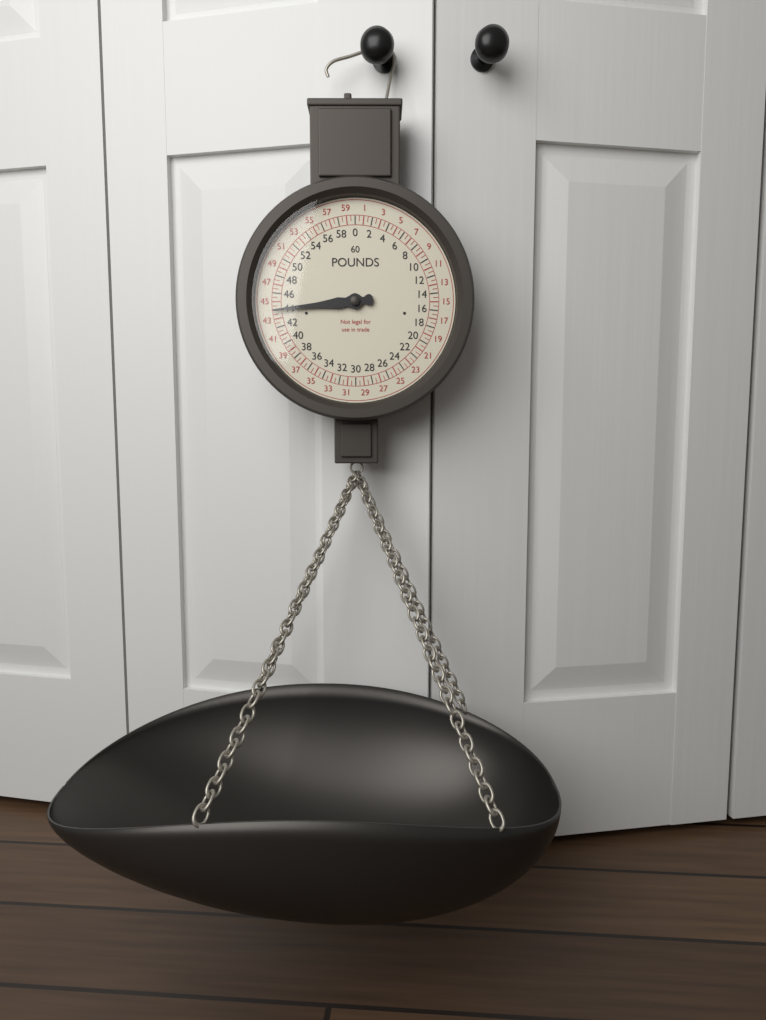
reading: 44.0 lb
